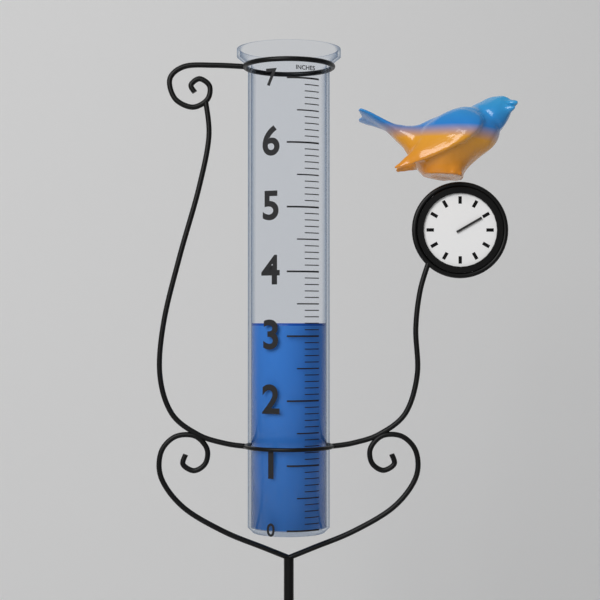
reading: 3.2 in
